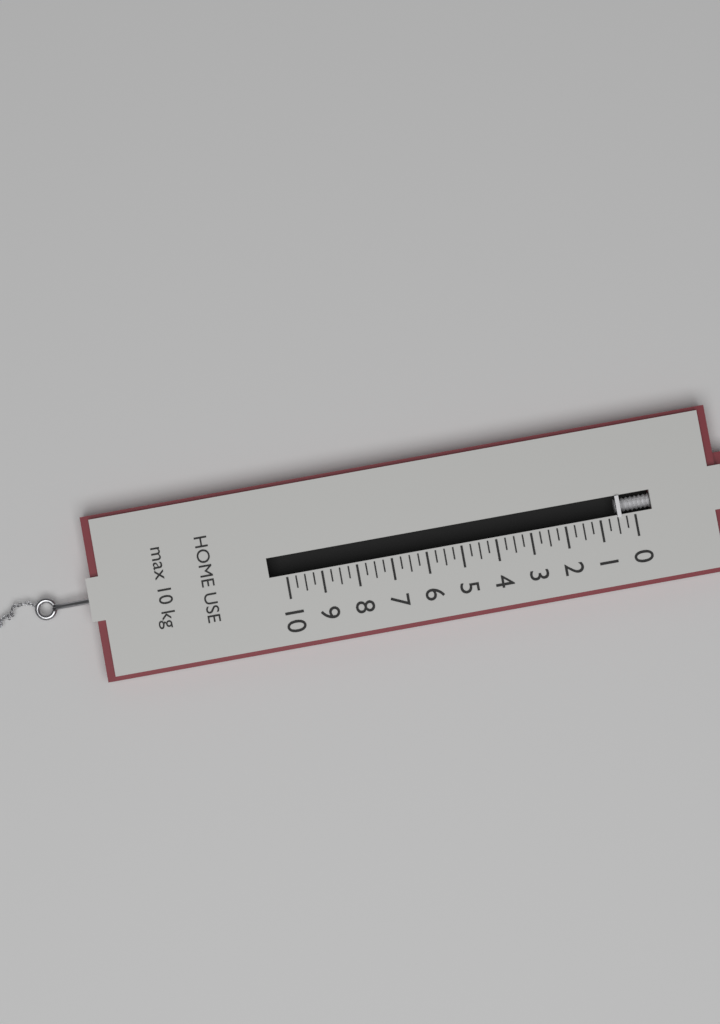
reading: 0.50 kg
